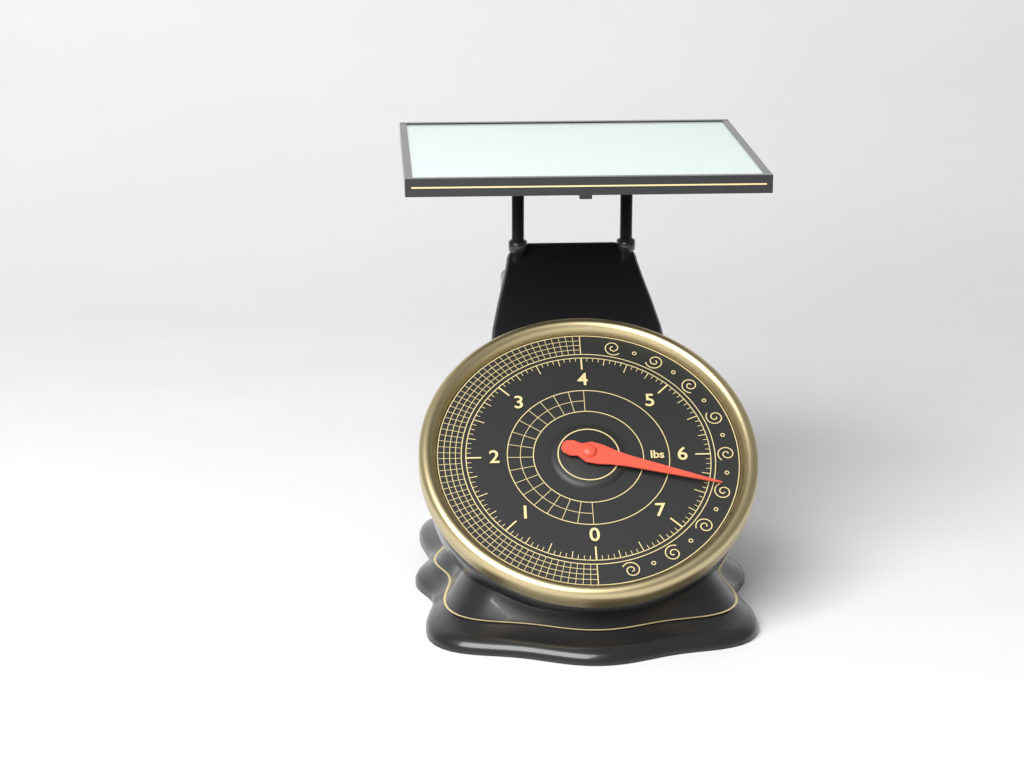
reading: 6.3750 lbs
